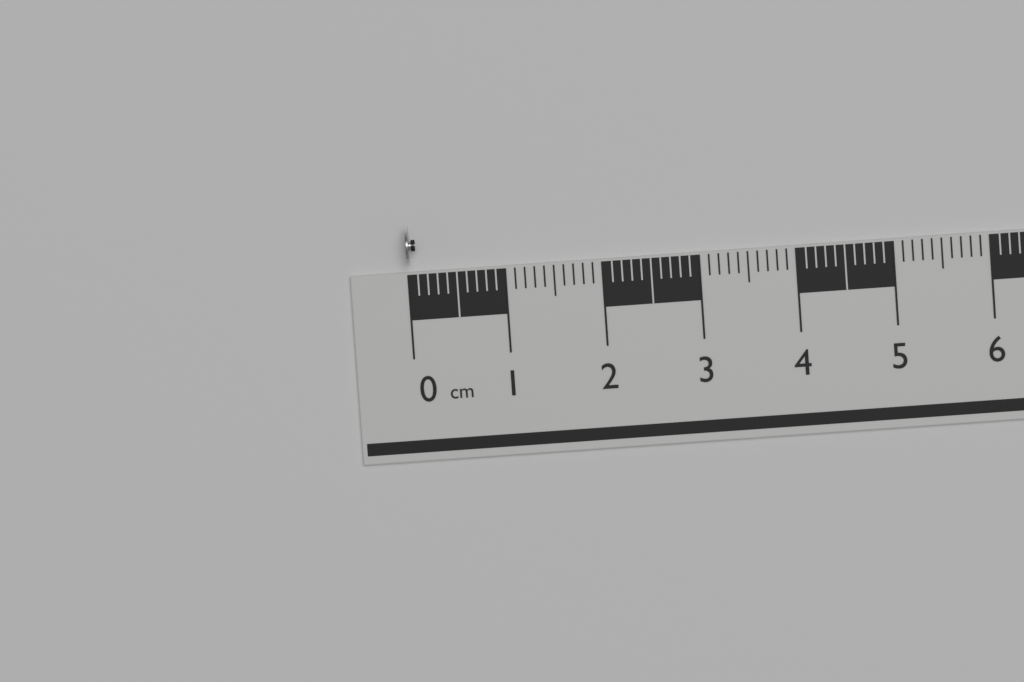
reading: 0.1 cm
